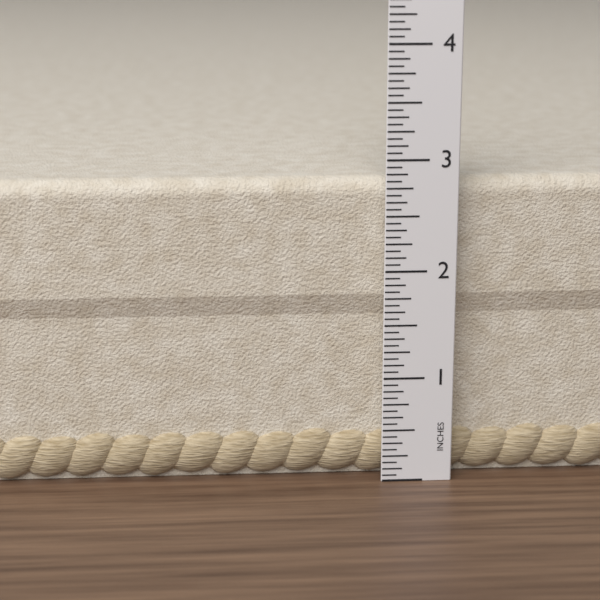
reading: 2.8125 in
